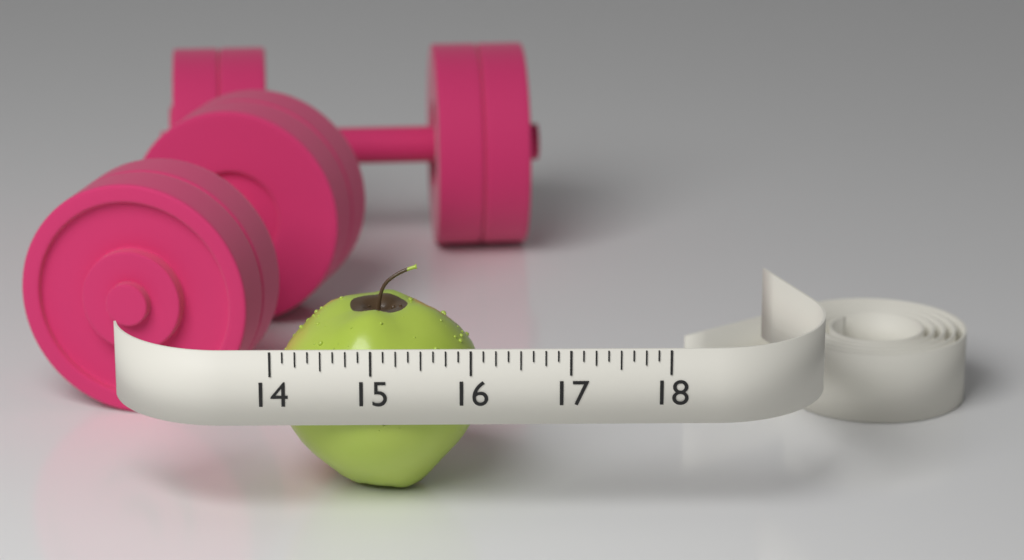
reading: 16.125 (no unit)
